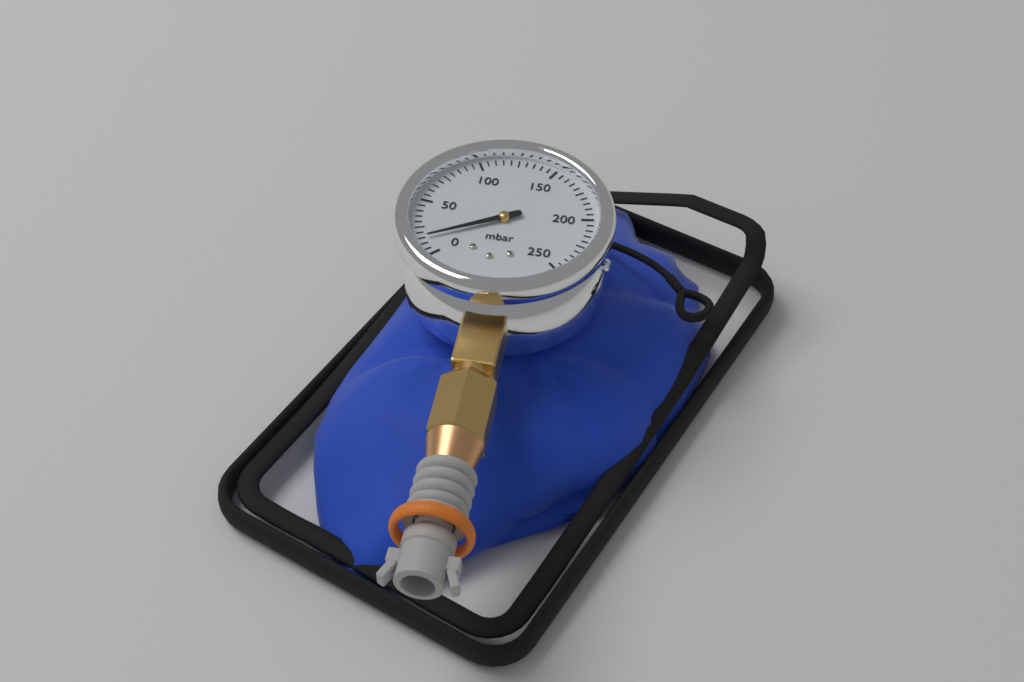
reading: 15 mbar
